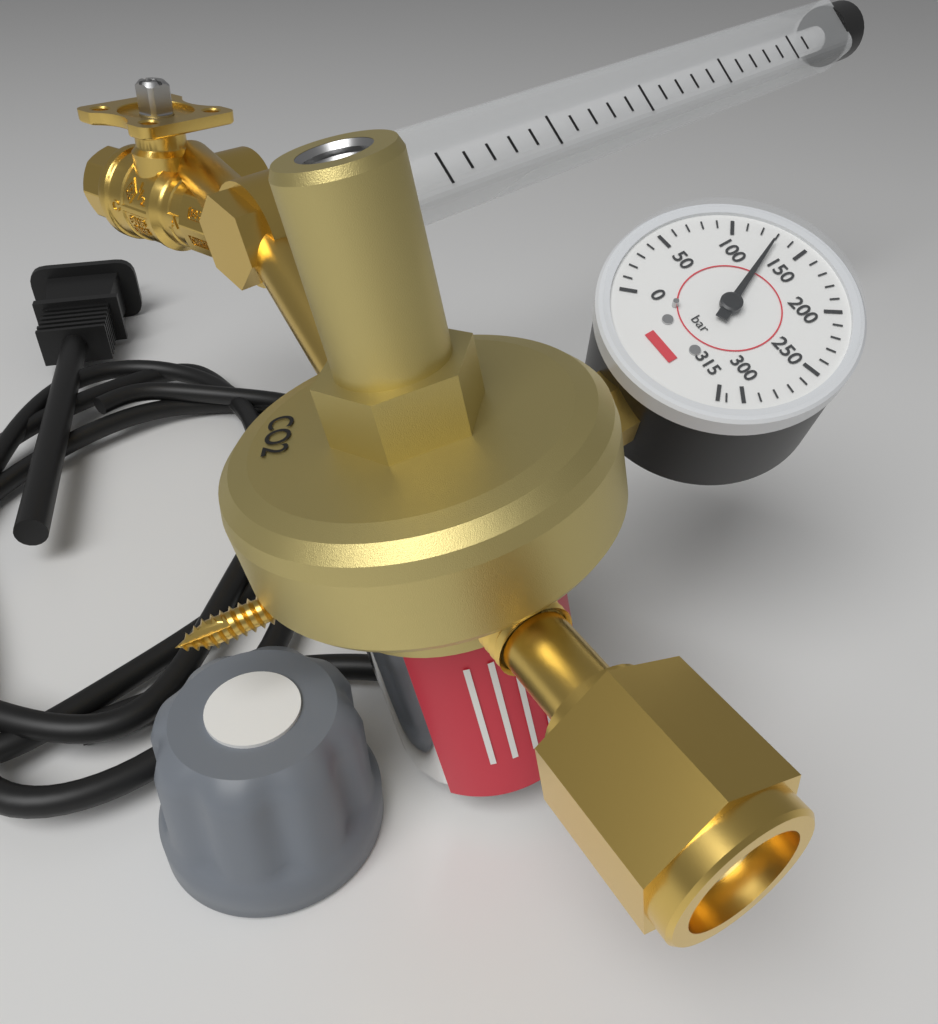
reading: 130 bar
